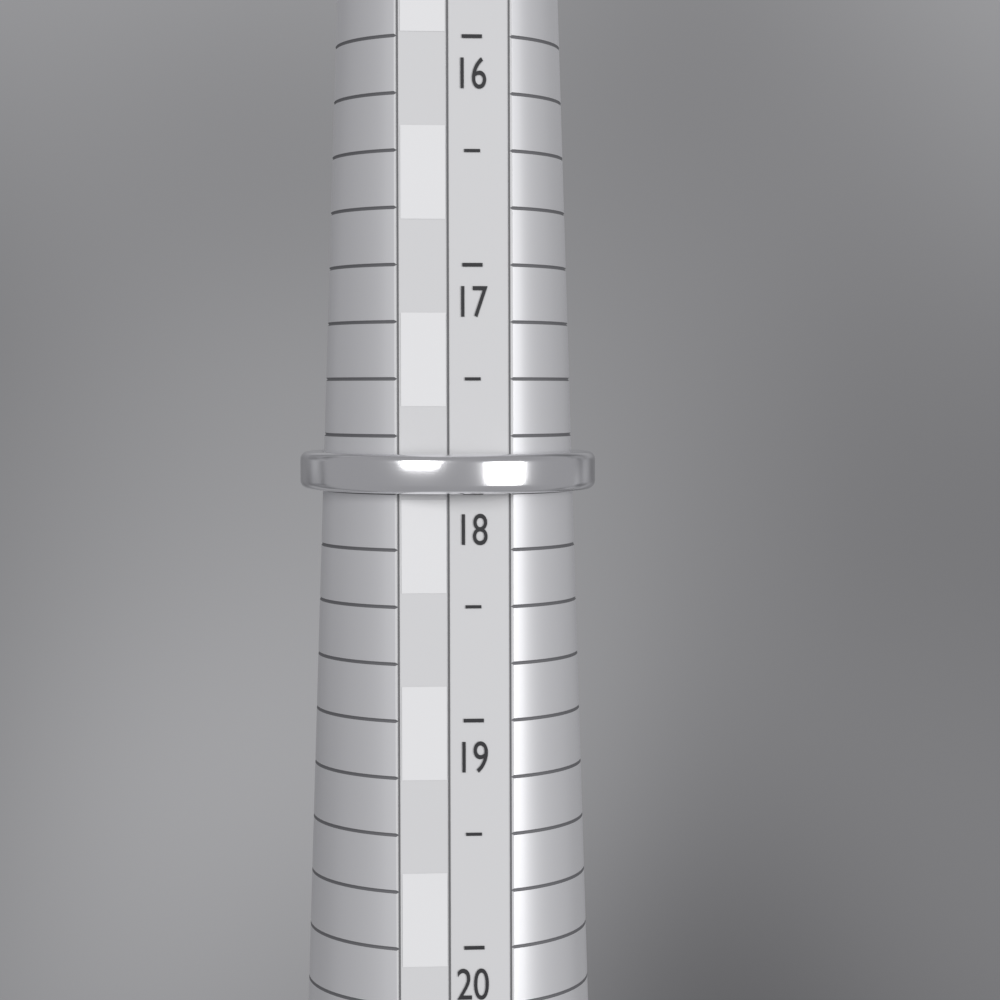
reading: 18.0 (no unit)
